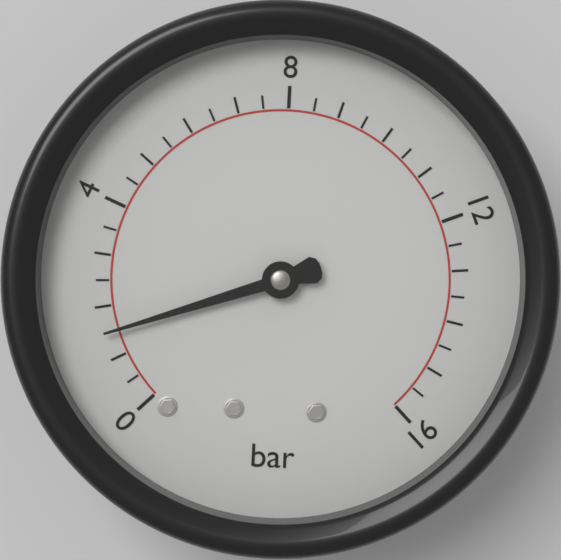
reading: 1.5 bar
